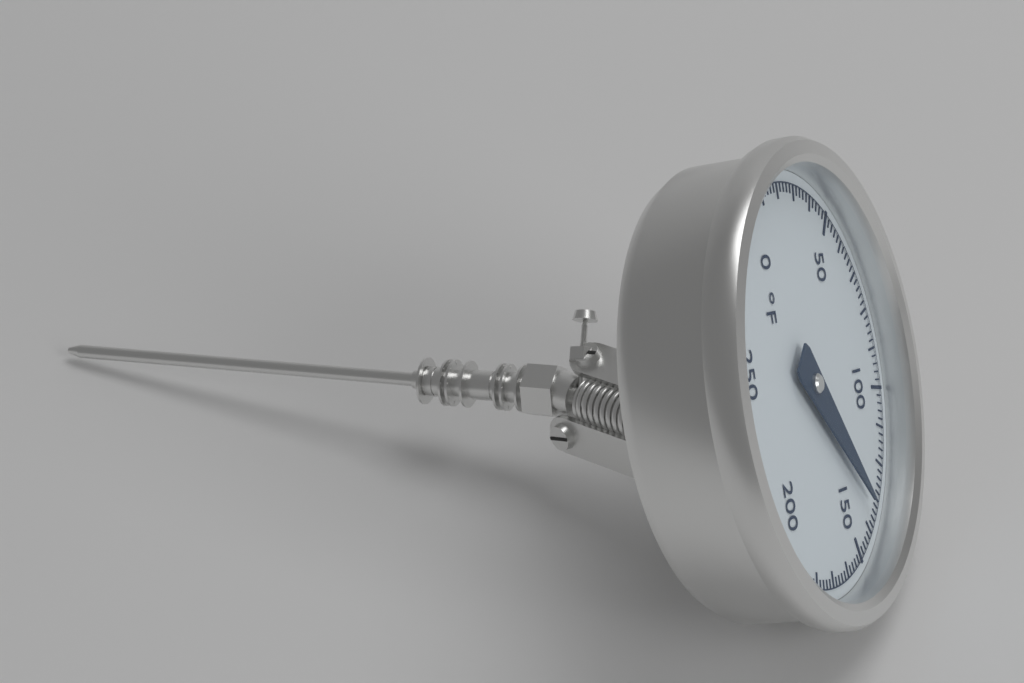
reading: 134 °F
